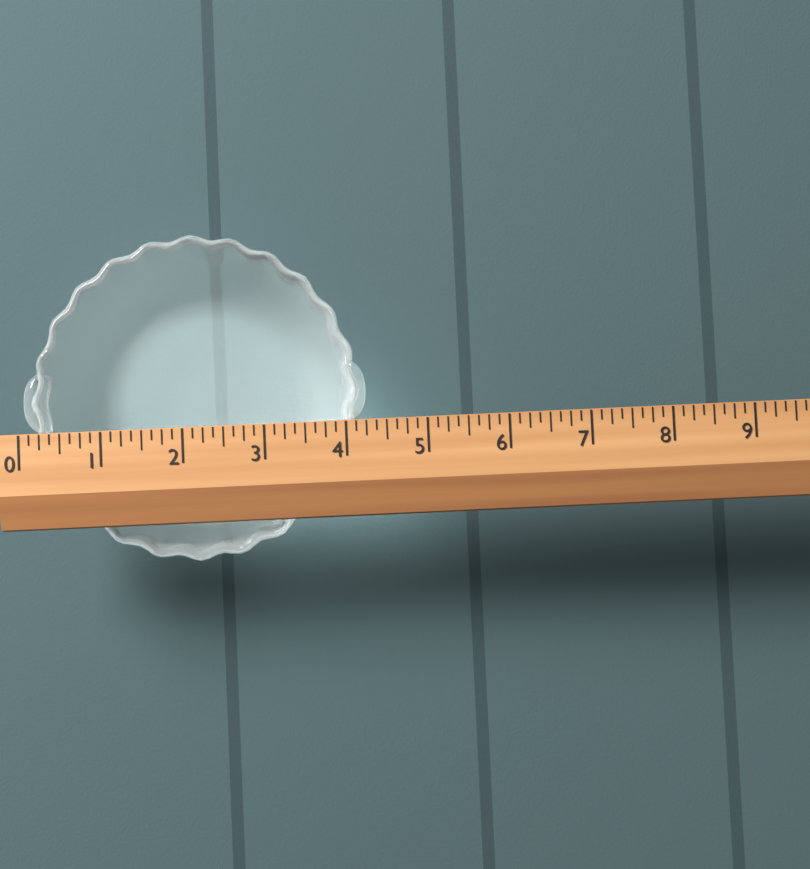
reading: 4.250 (no unit)
